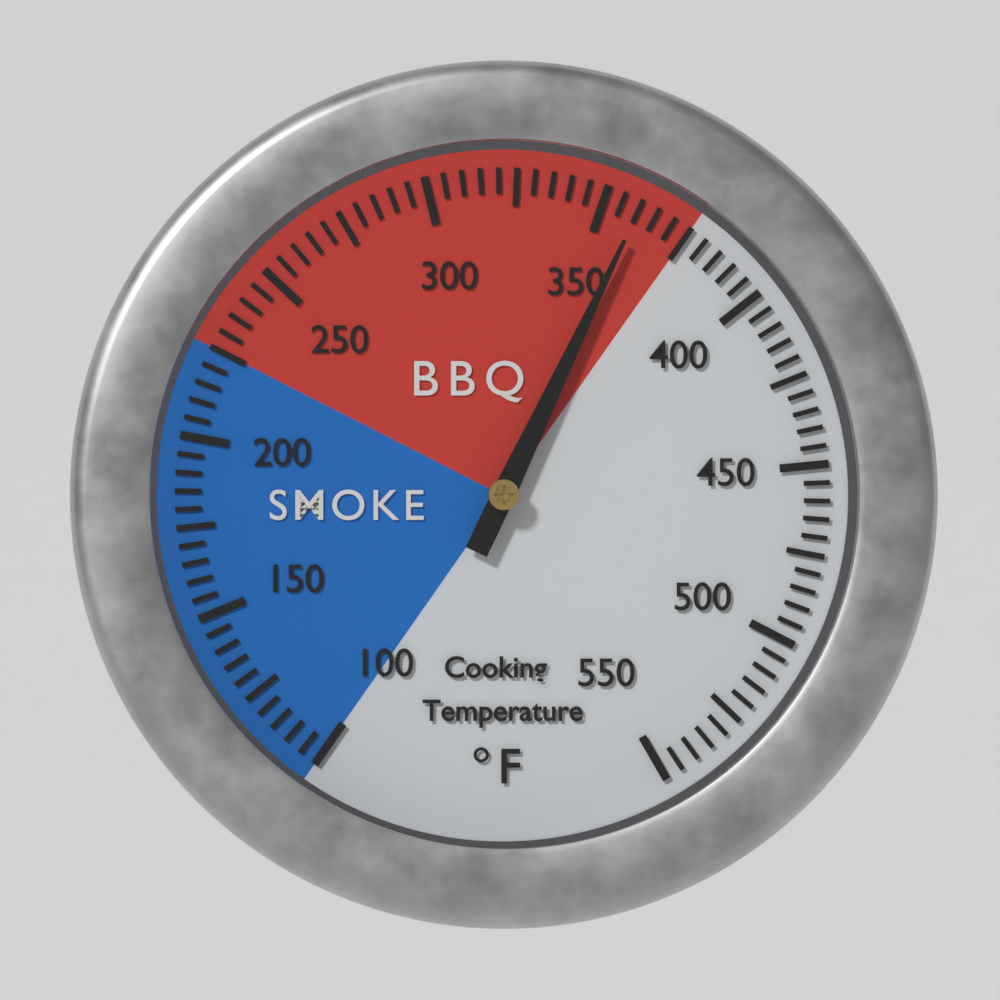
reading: 360 °F
